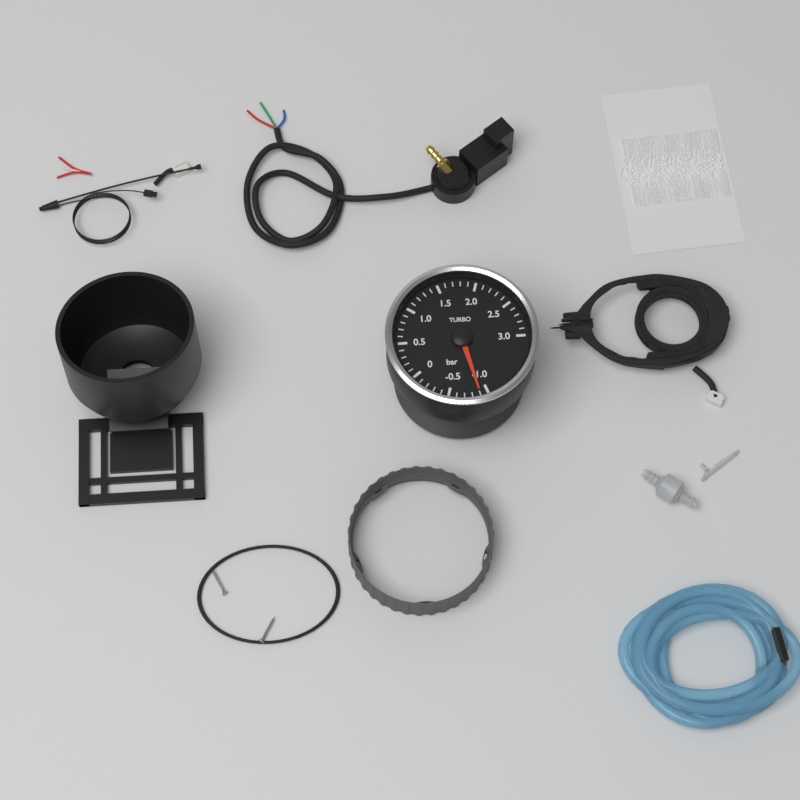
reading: -0.9 bar
